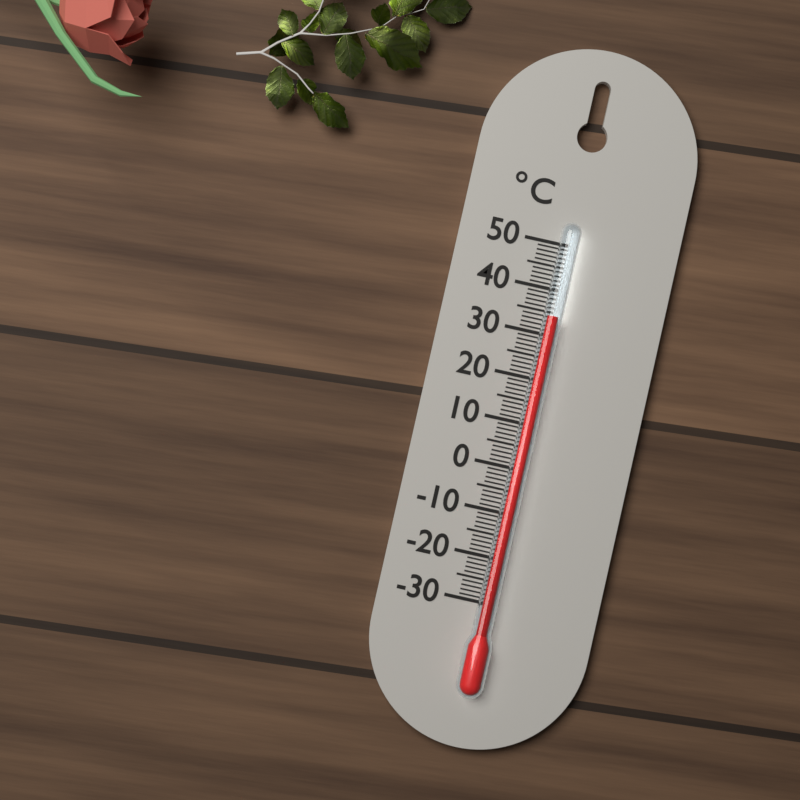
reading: 34 °C
